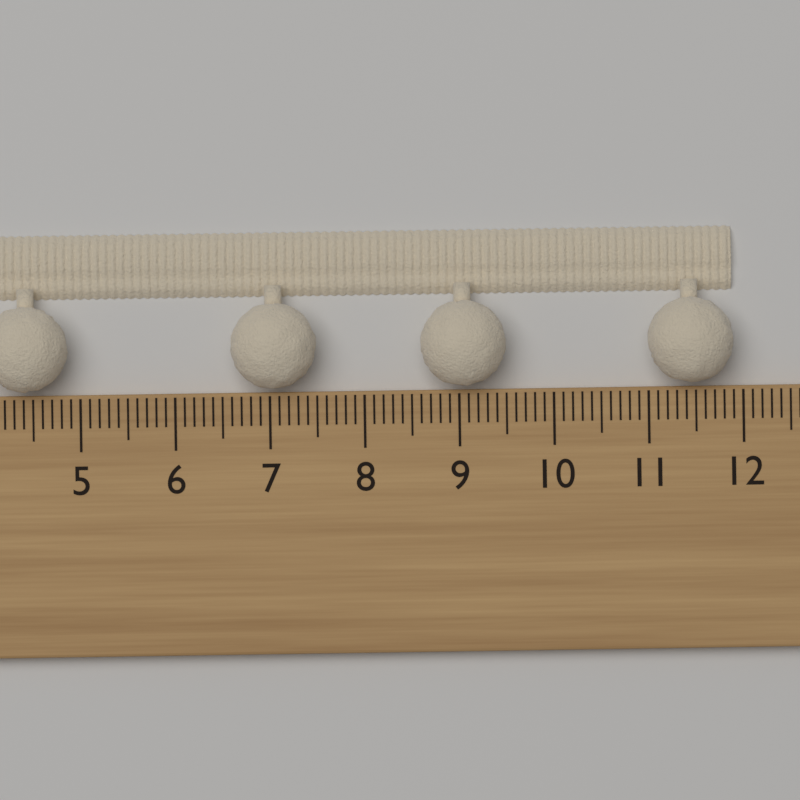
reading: 11.9 cm
